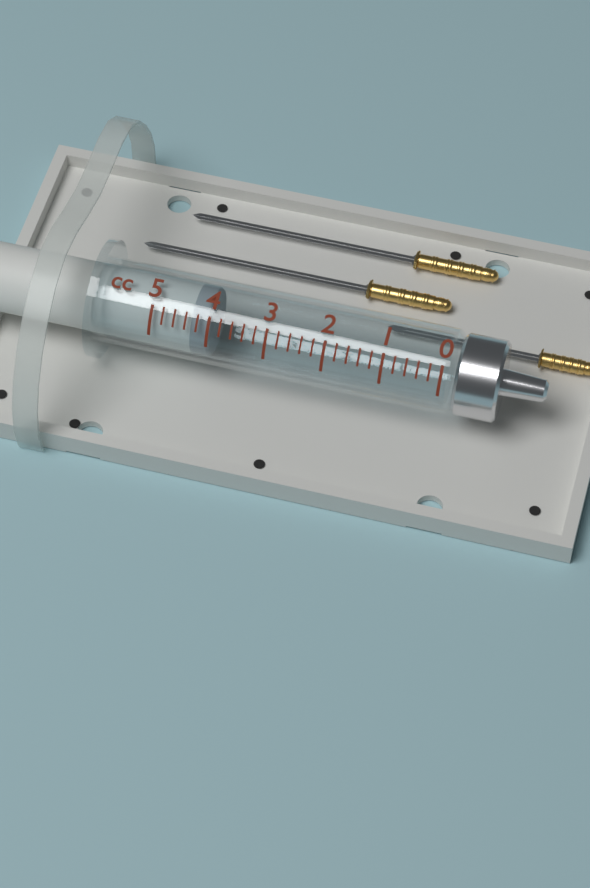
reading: 4.0 cc
